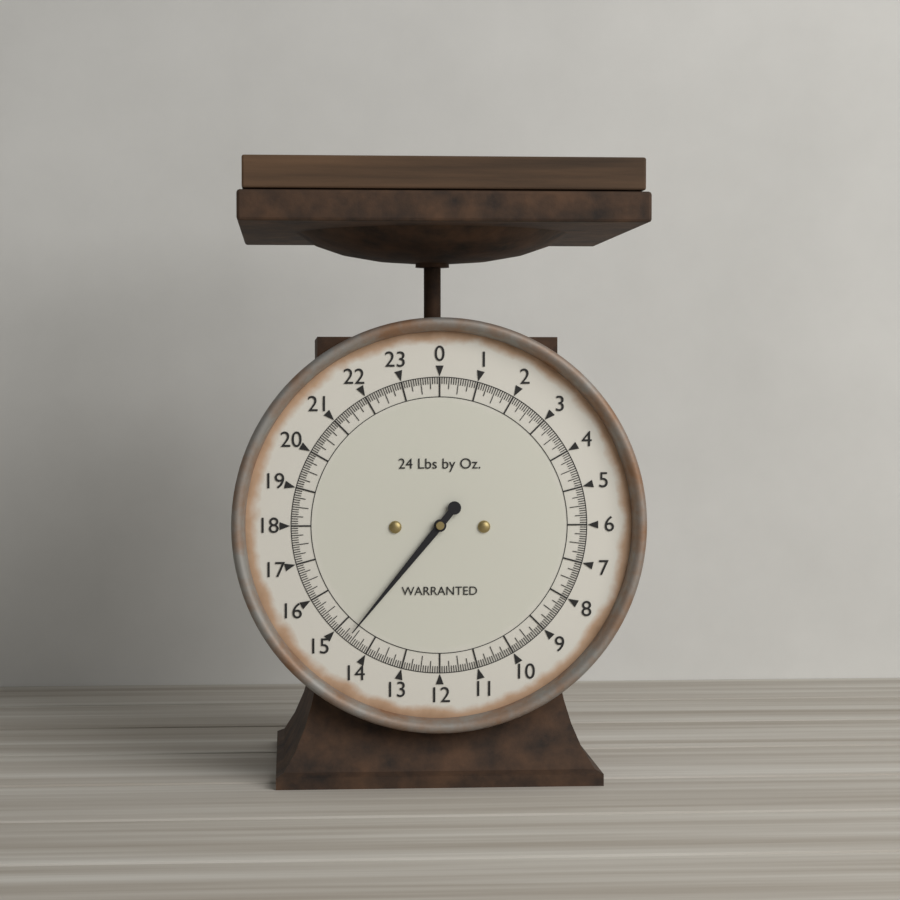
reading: 14.6250 lb
